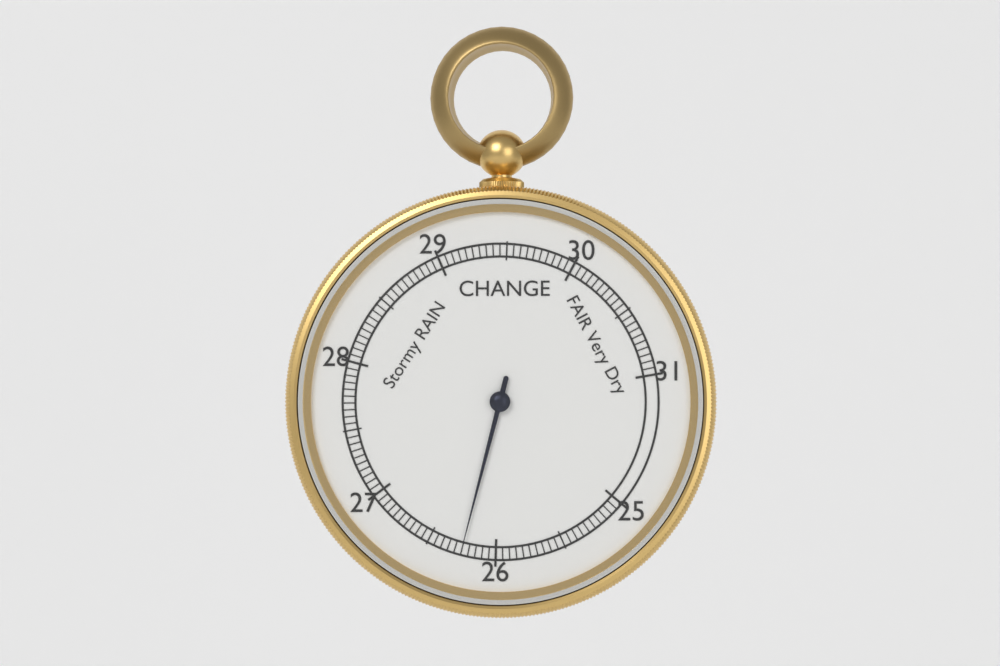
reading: 26.25 inHg
